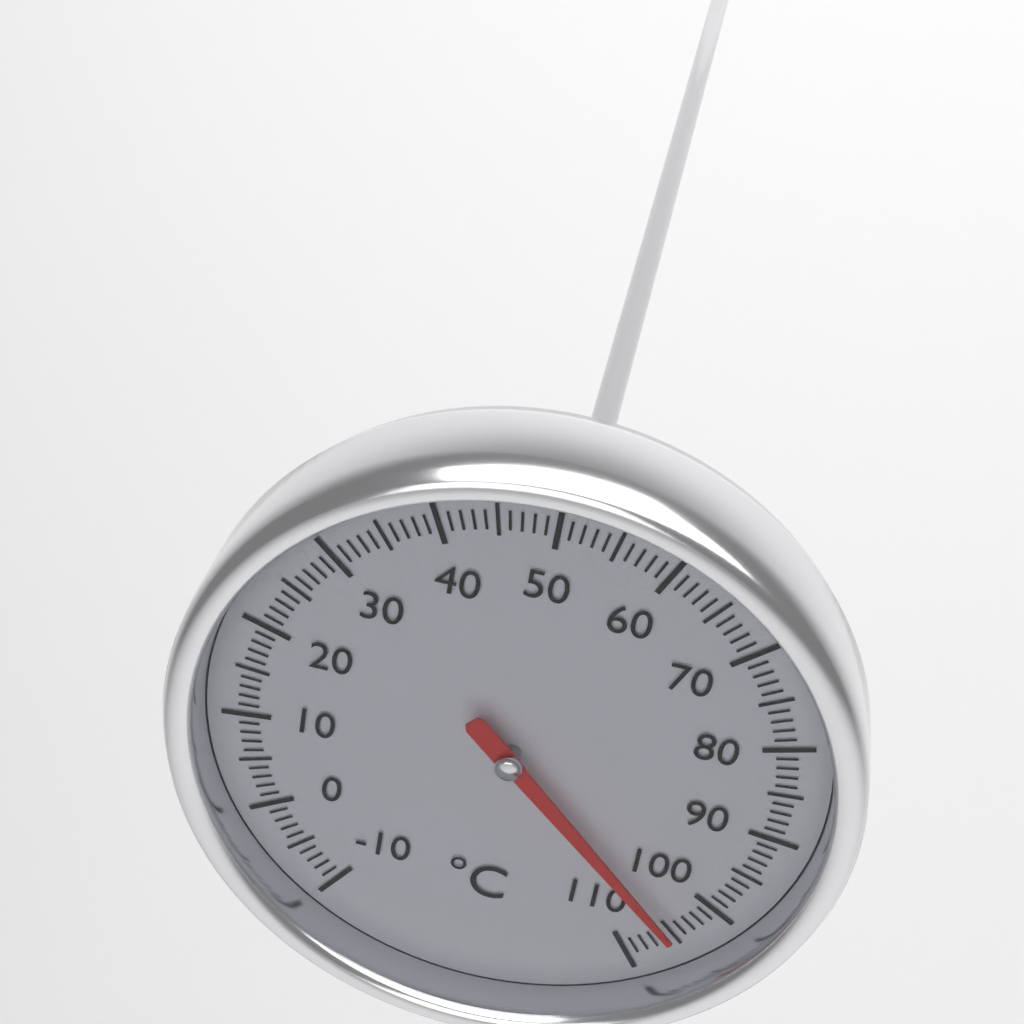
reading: 105 °C
